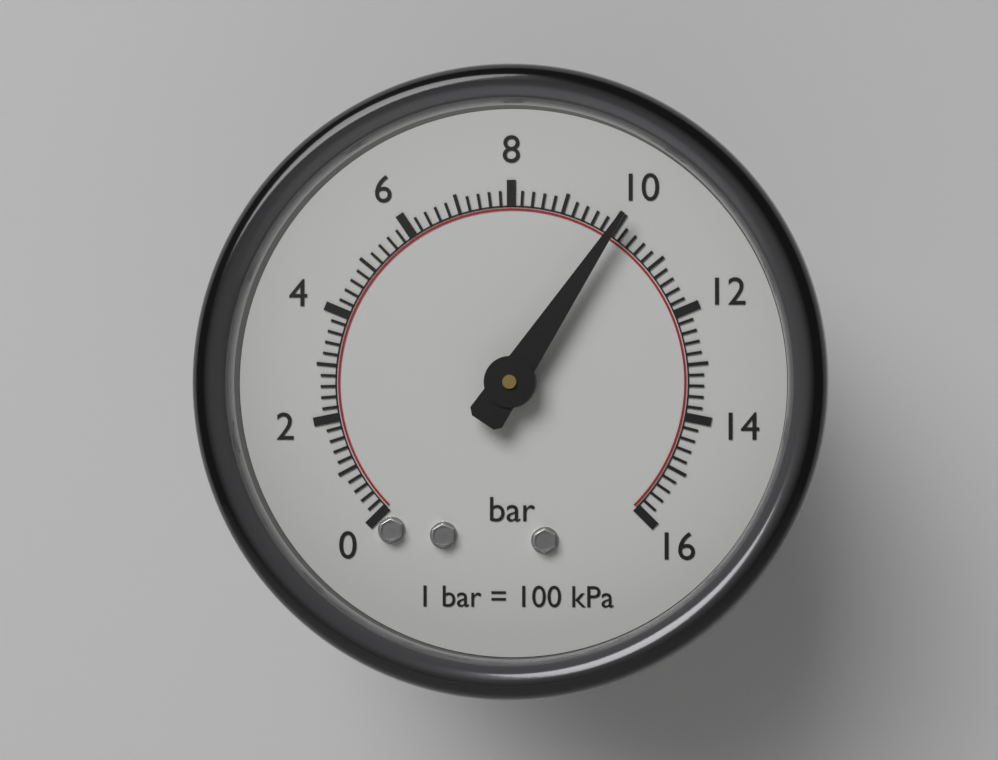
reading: 10.0 bar
